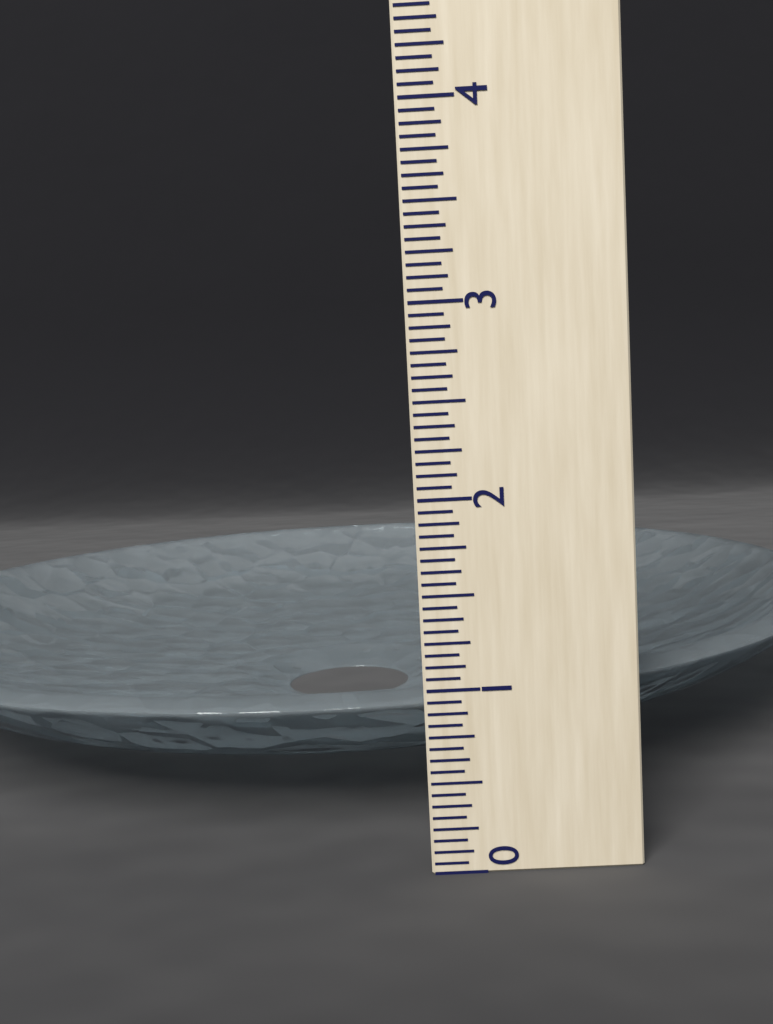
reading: 0.9375 (no unit)
